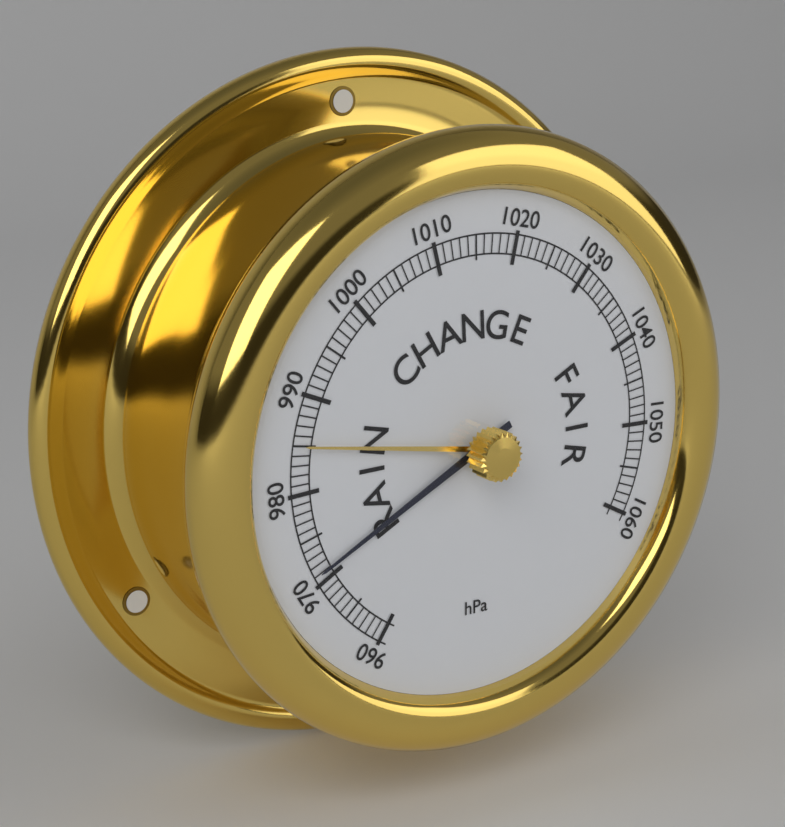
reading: 971 hPa
